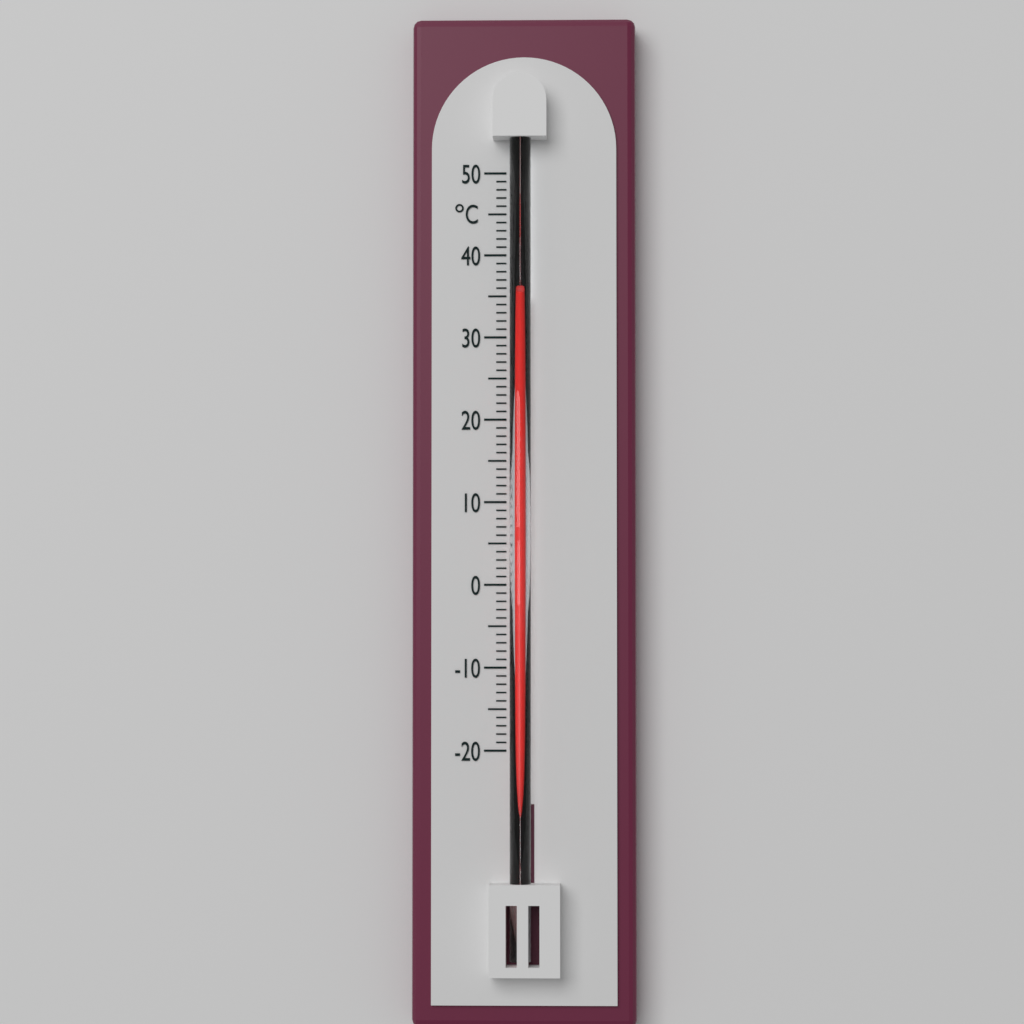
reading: 35 °C
